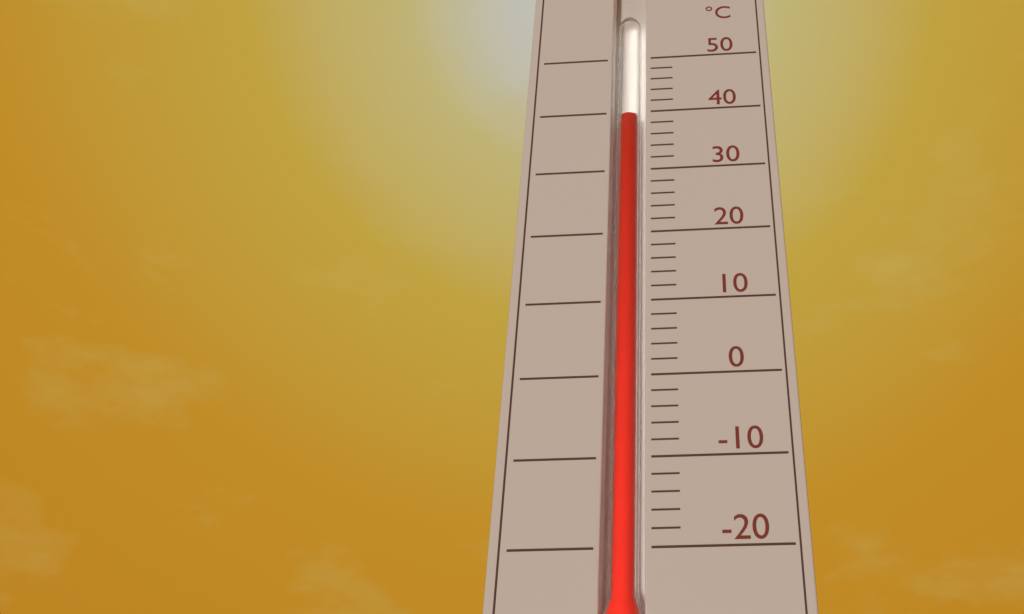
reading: 40 °C
